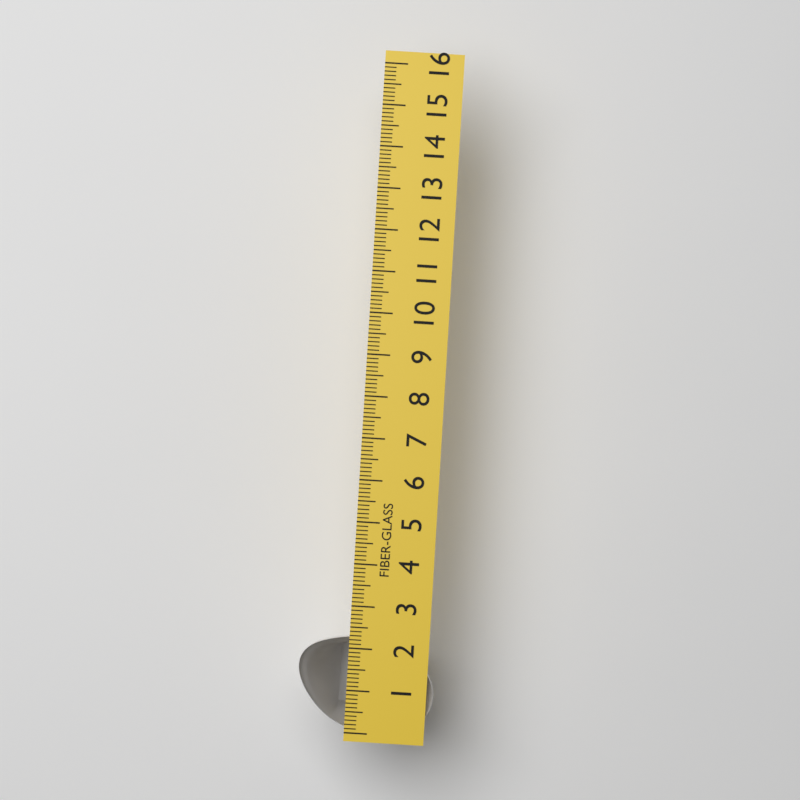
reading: 2.3 (no unit)
